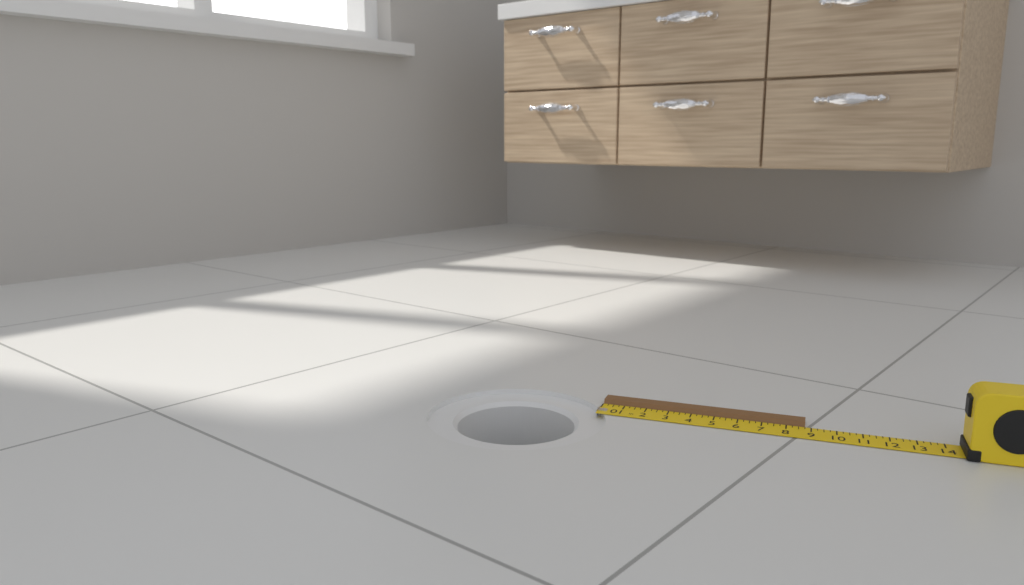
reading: 8.75 in
